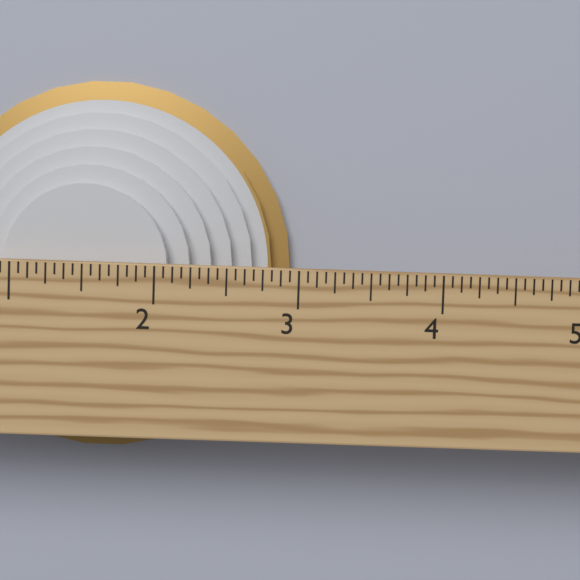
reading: 2.9375 in
